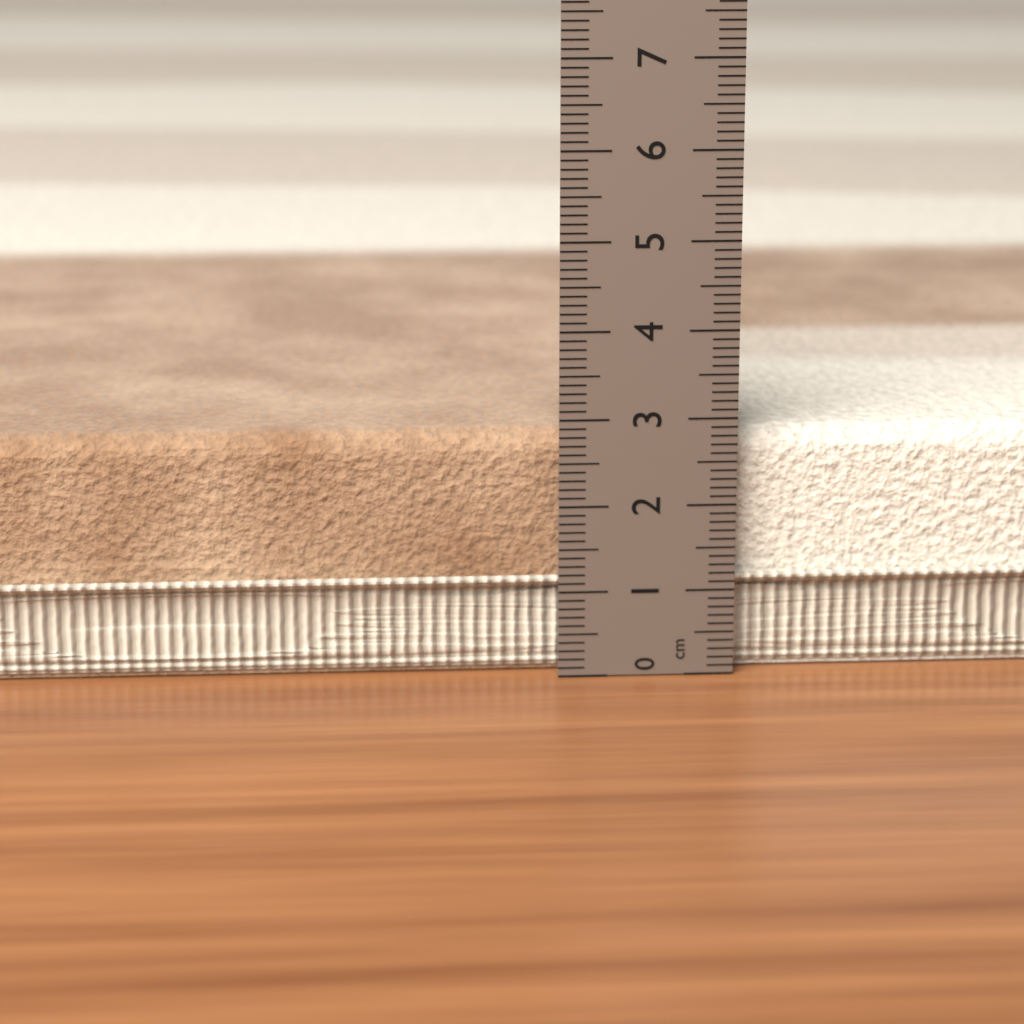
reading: 2.8 cm
